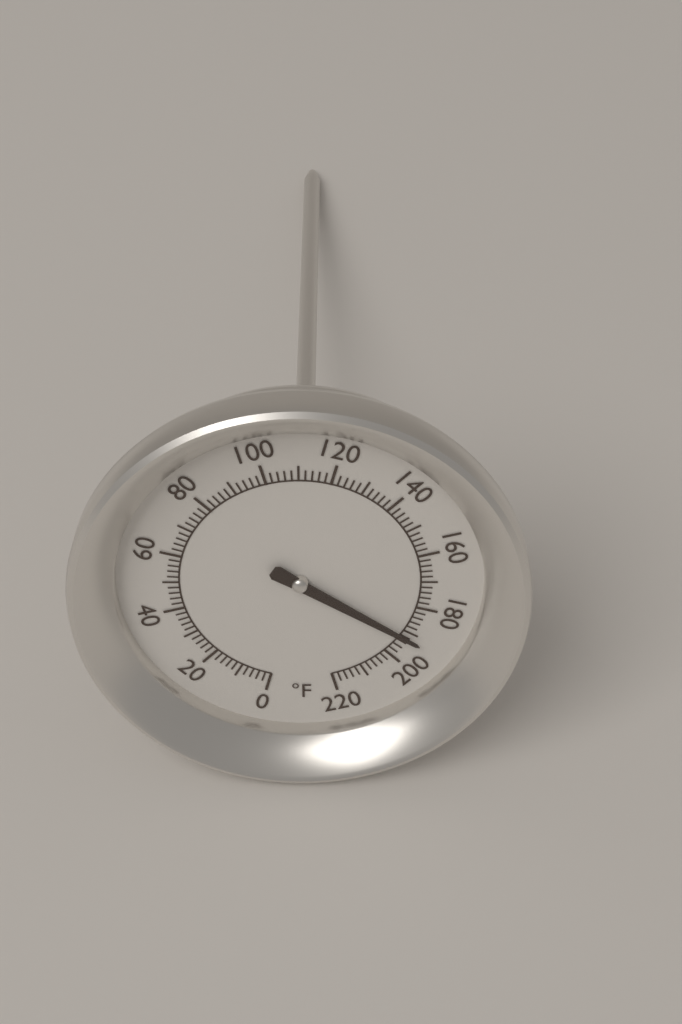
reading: 192 °F
